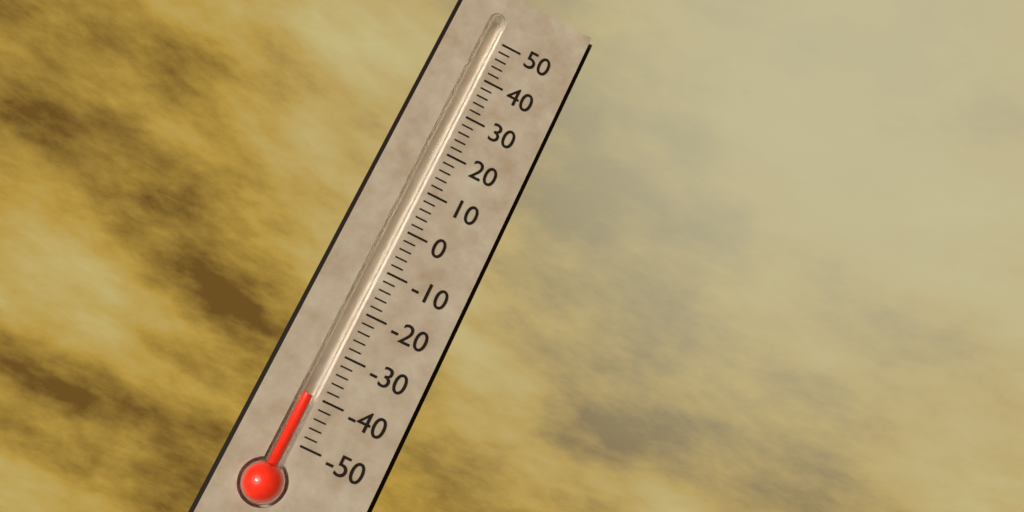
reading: -40 (no unit)
